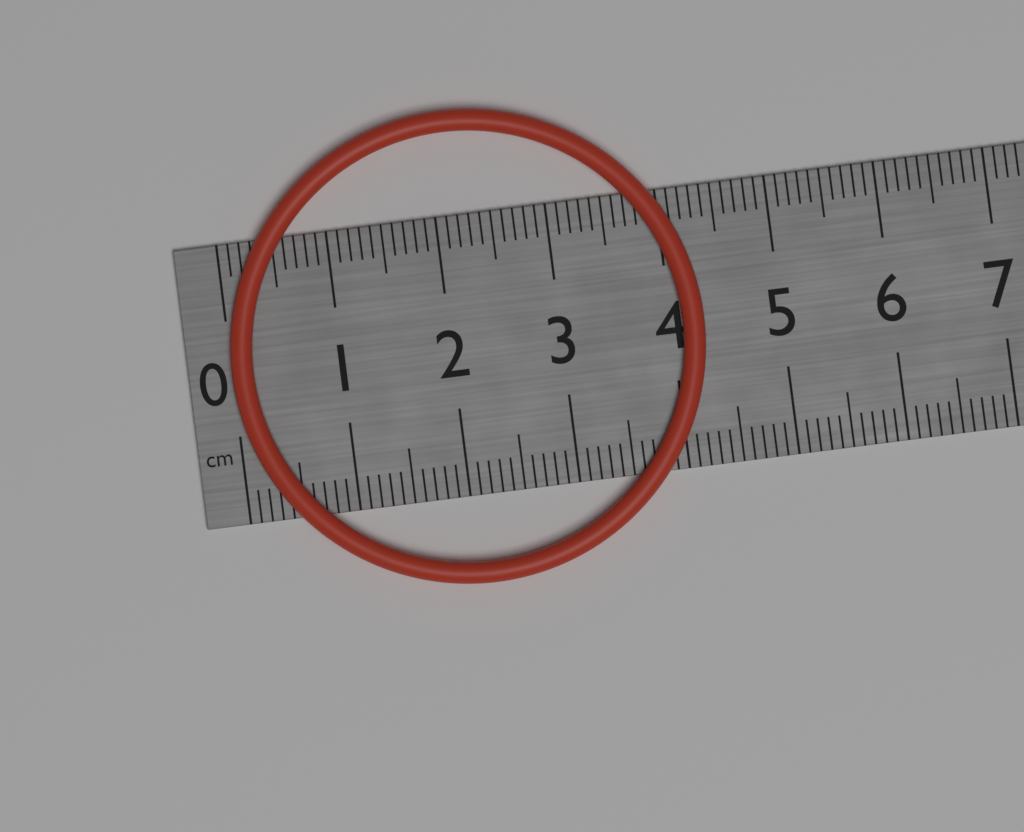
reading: 4.3 cm
